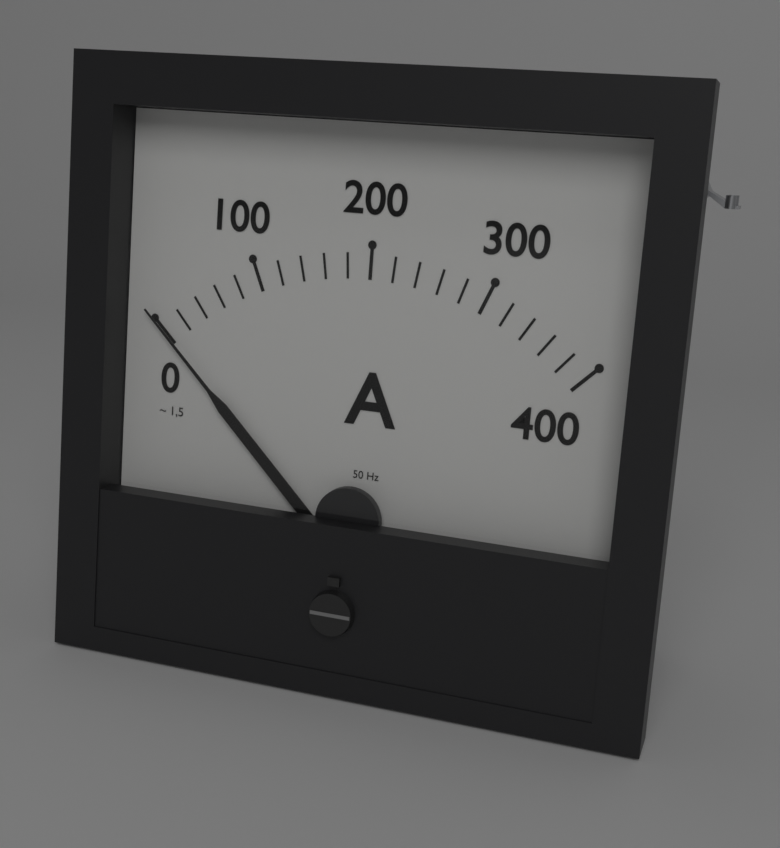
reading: 0 A
